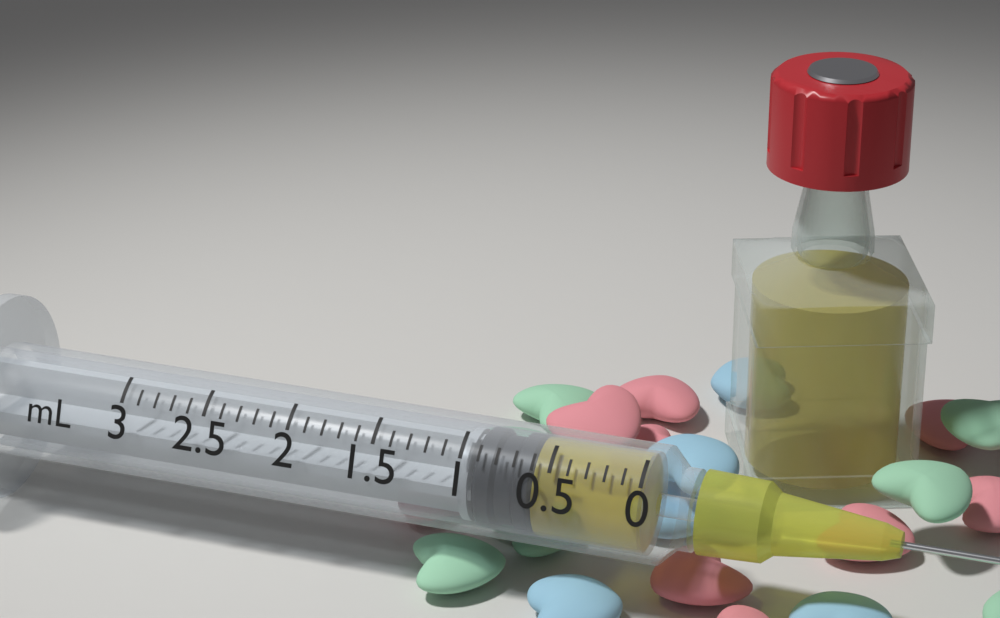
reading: 0.6 mL
